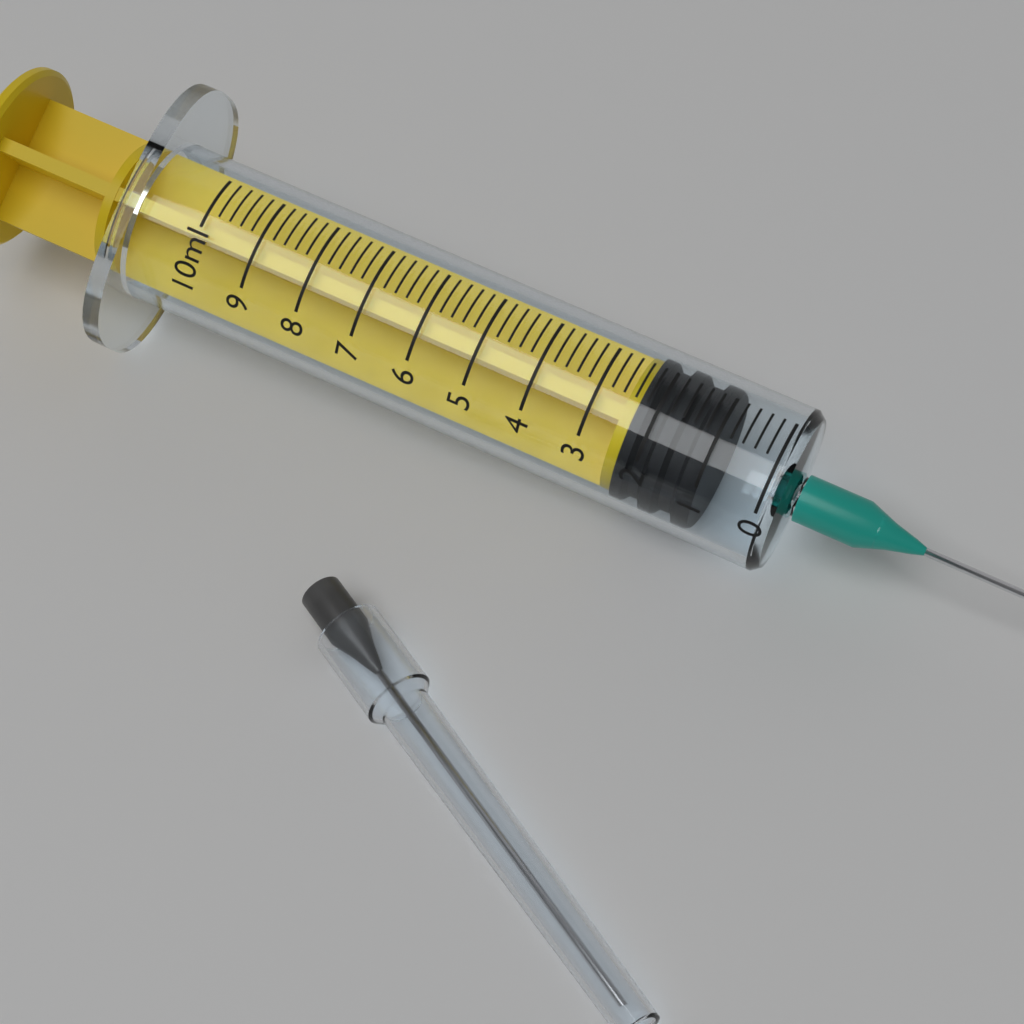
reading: 1.0 ml
